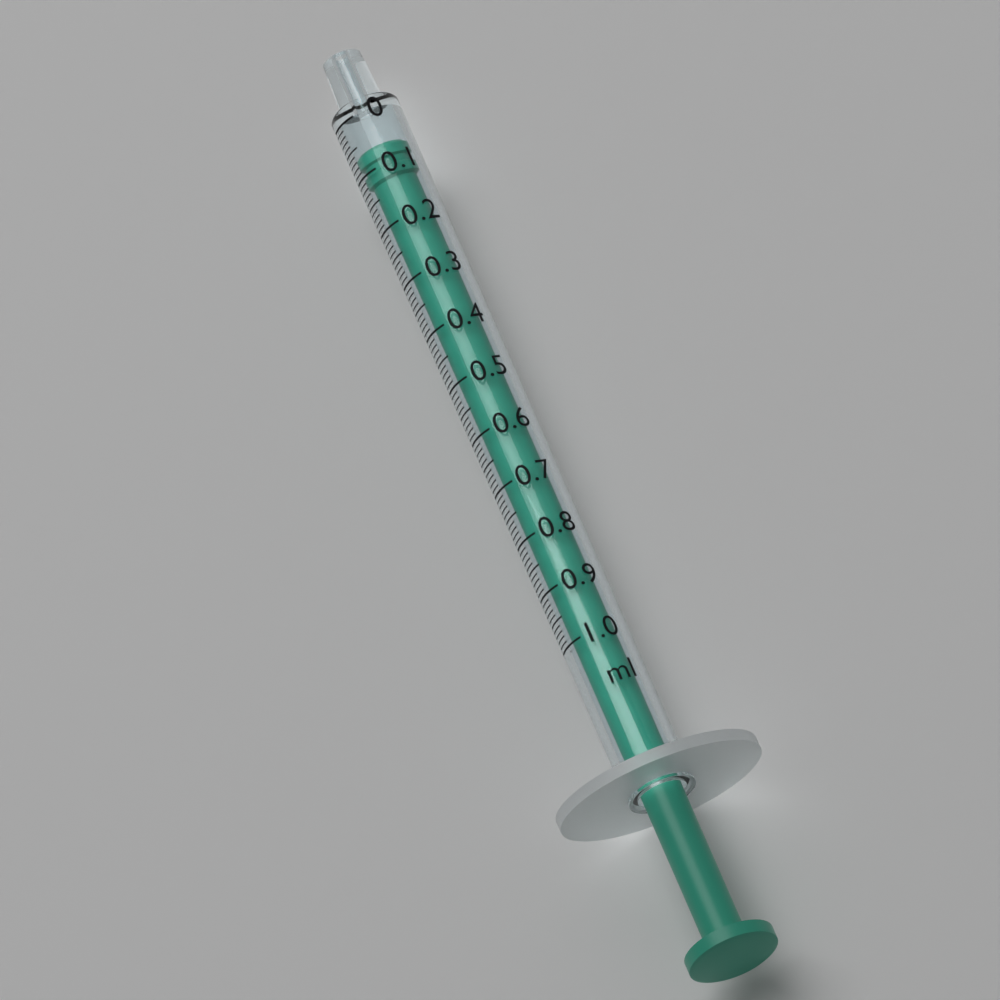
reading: 0.06 ml
